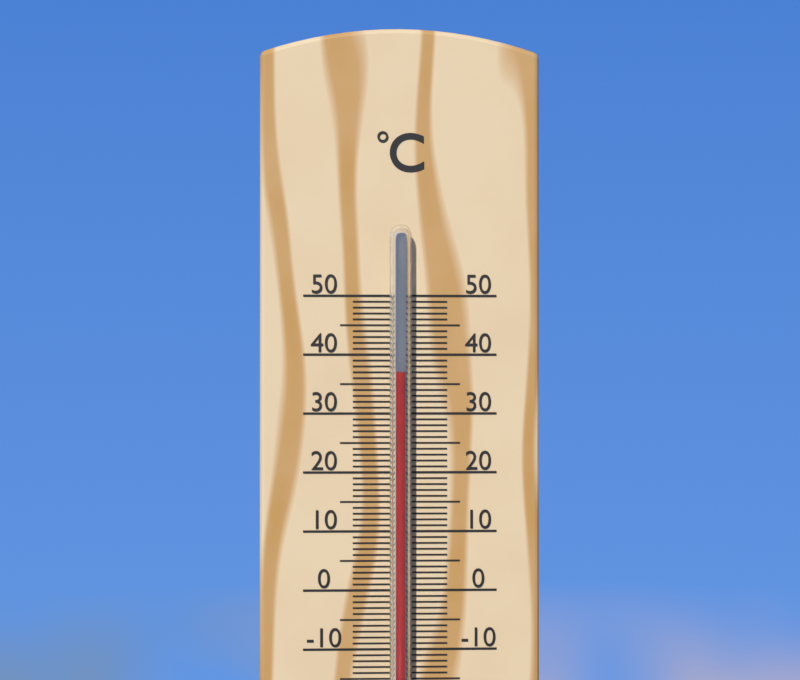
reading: 37 °C
